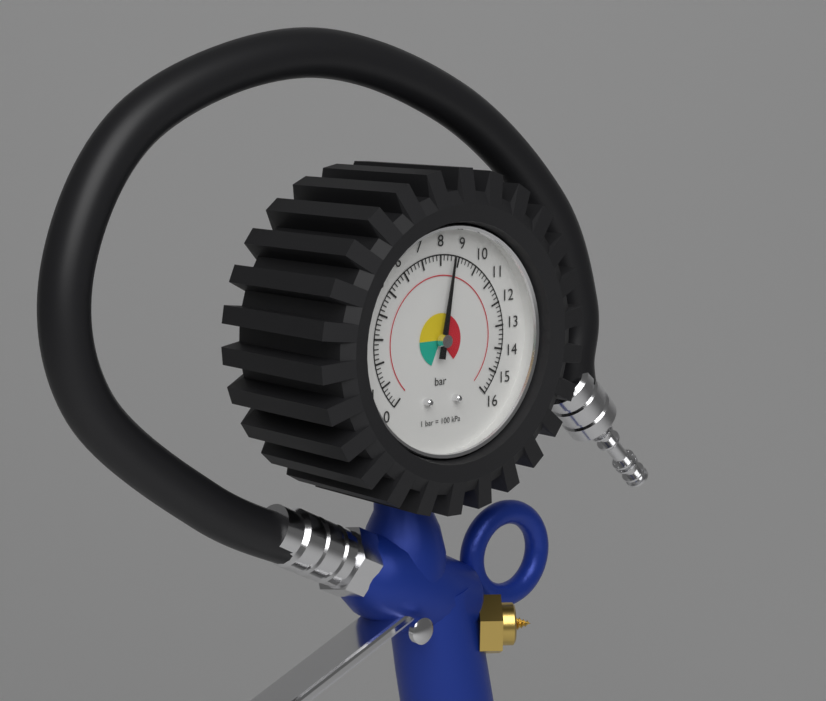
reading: 8.6 bar
